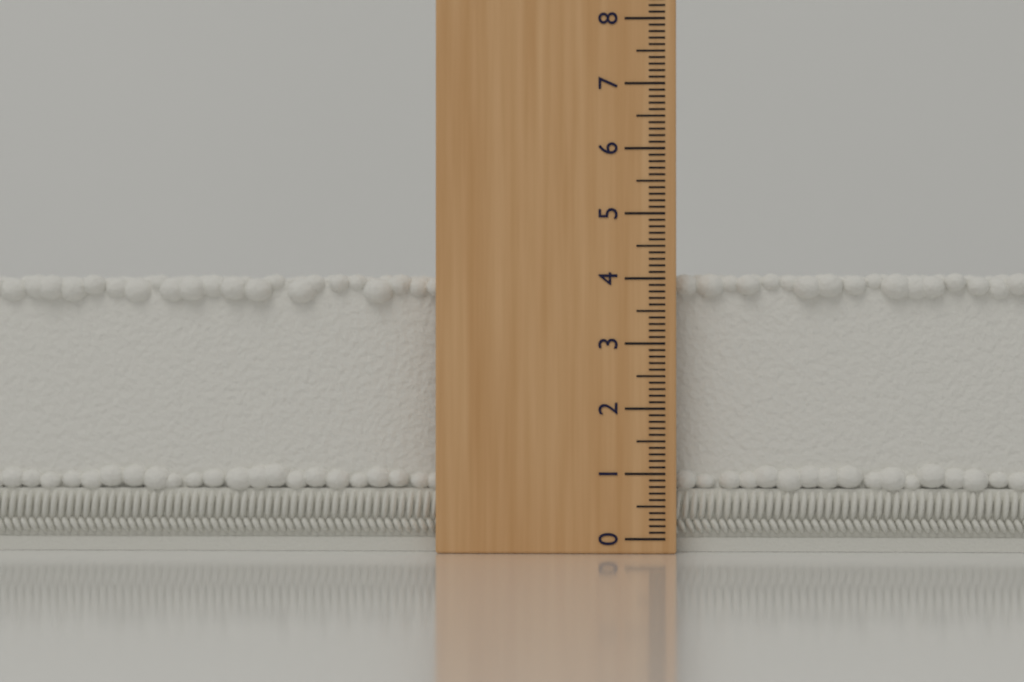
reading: 4.1 (no unit)
